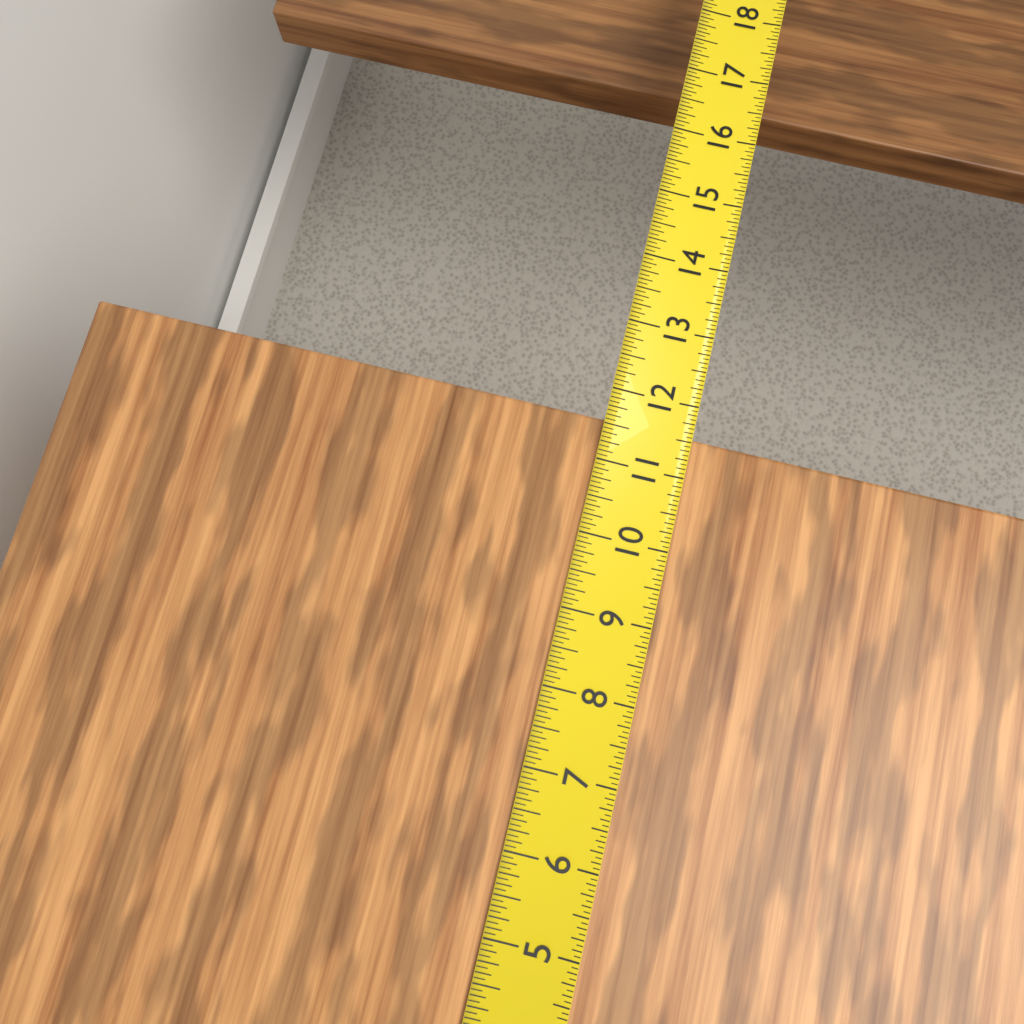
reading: 11.5625 in
